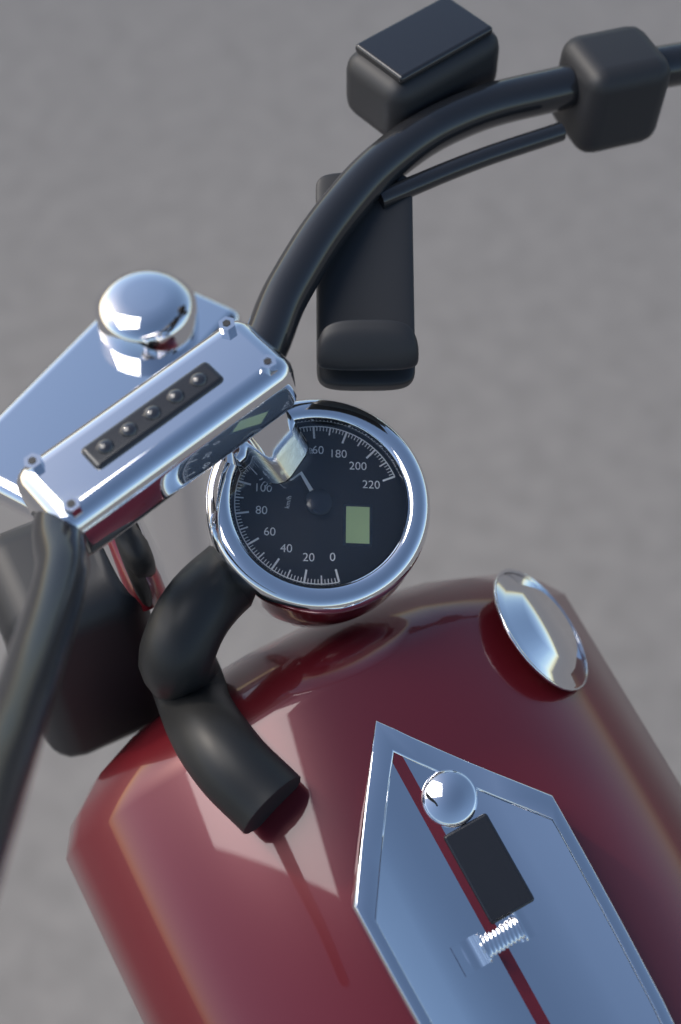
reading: 138 km/h
